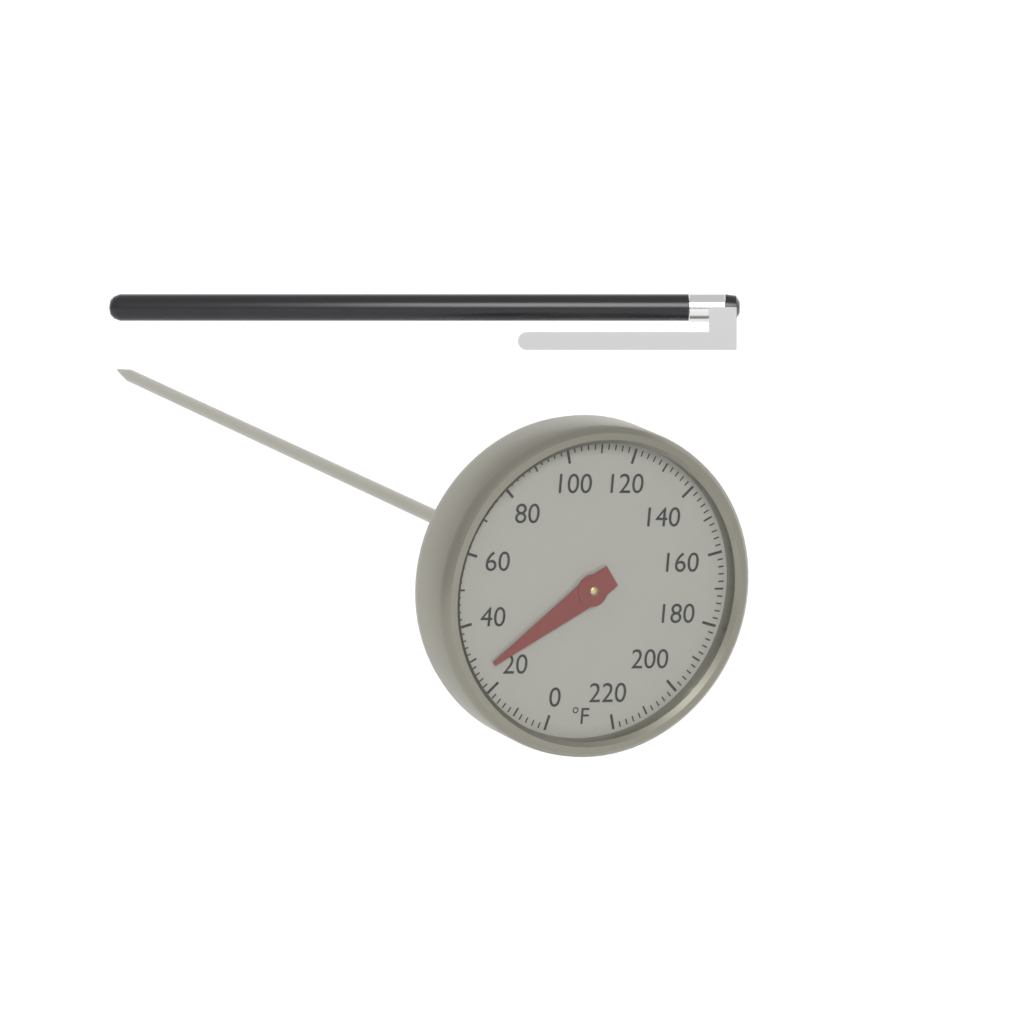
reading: 26 °F
